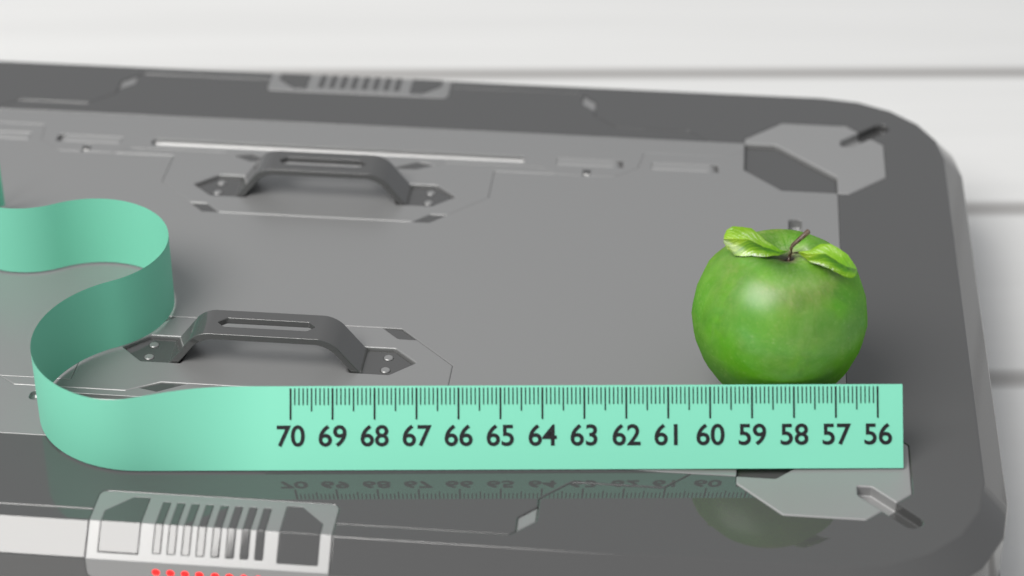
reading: 60.3 (no unit)
